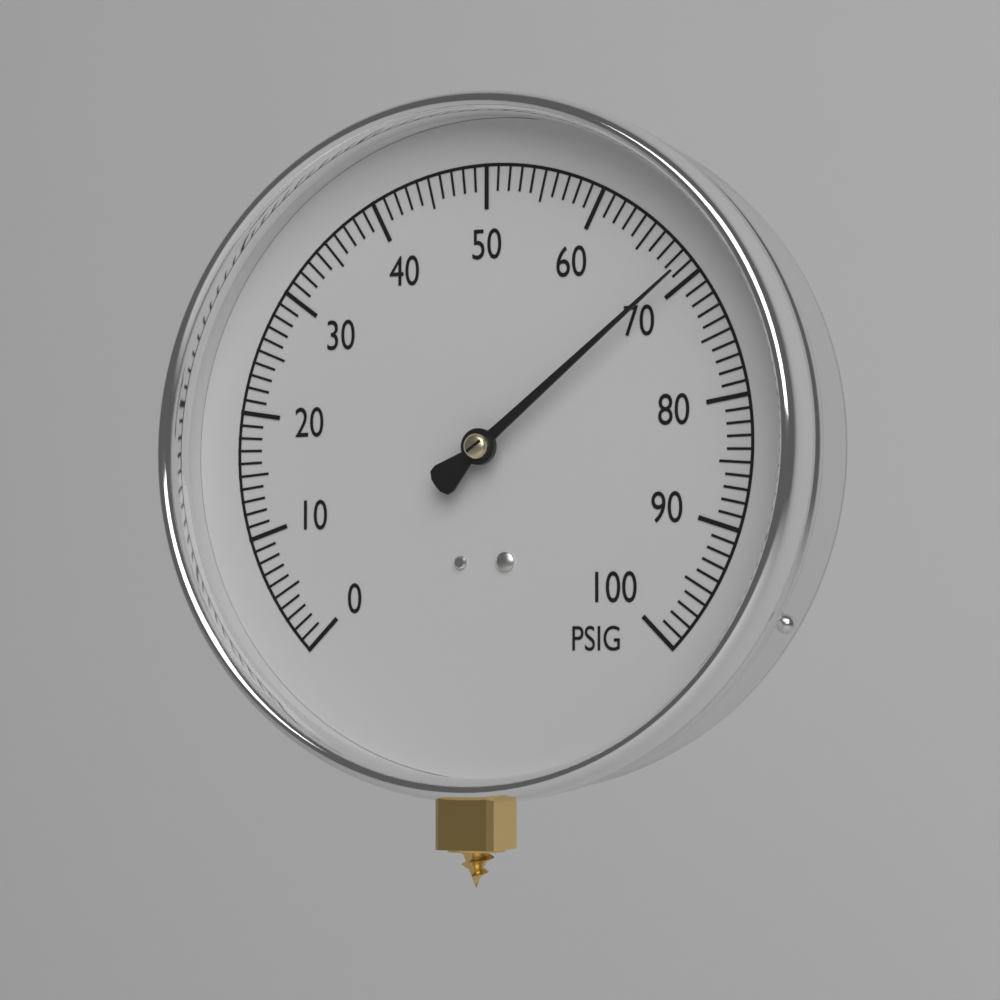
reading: 69 PSIG
